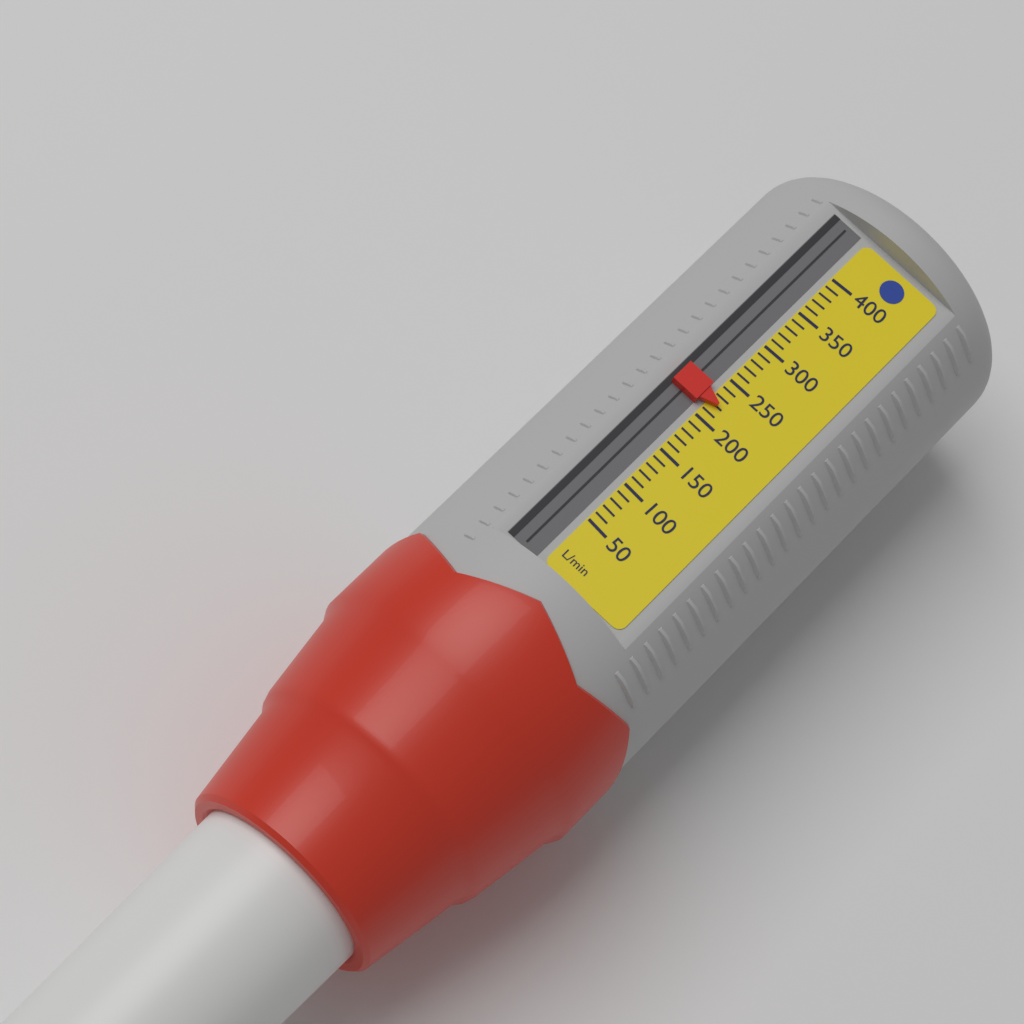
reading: 220 L/min
